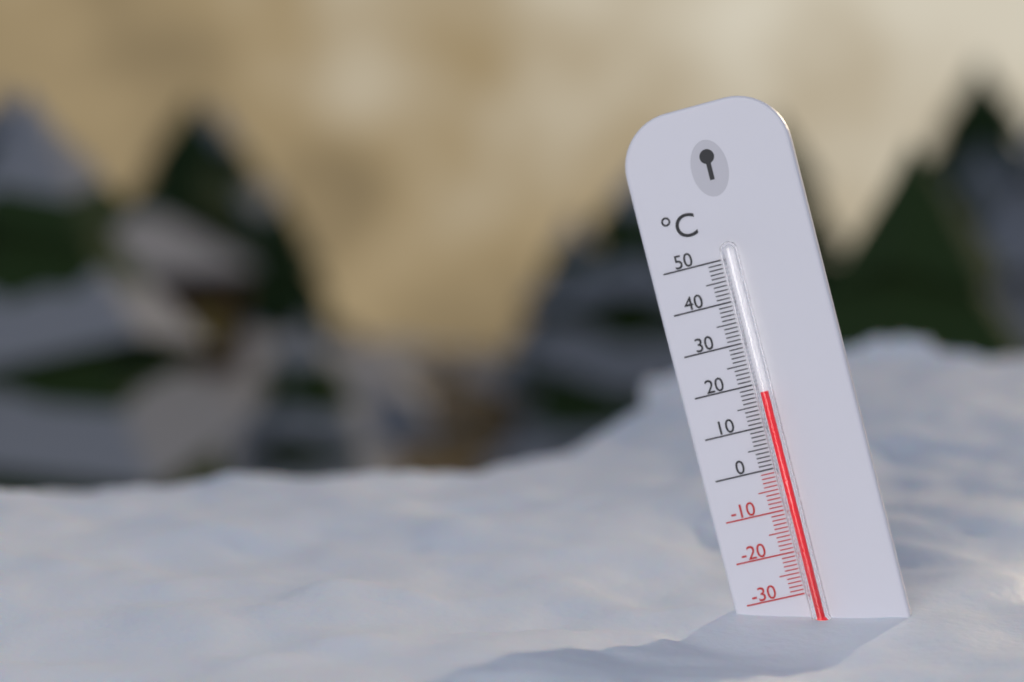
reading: 18 °C
